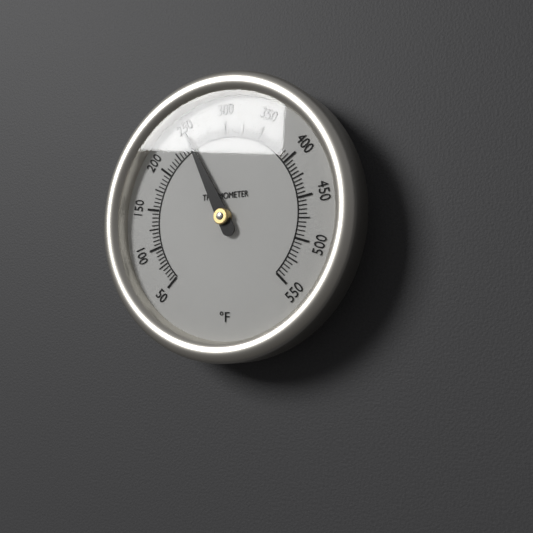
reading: 250 °F
